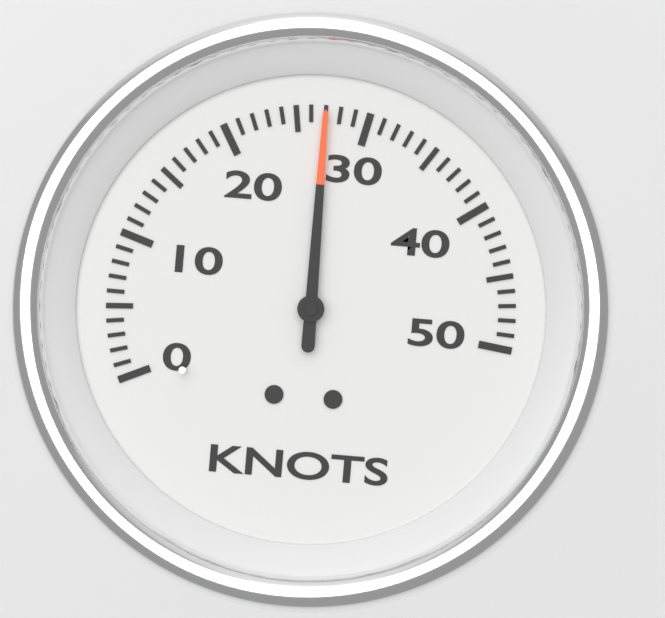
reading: 27 knots
